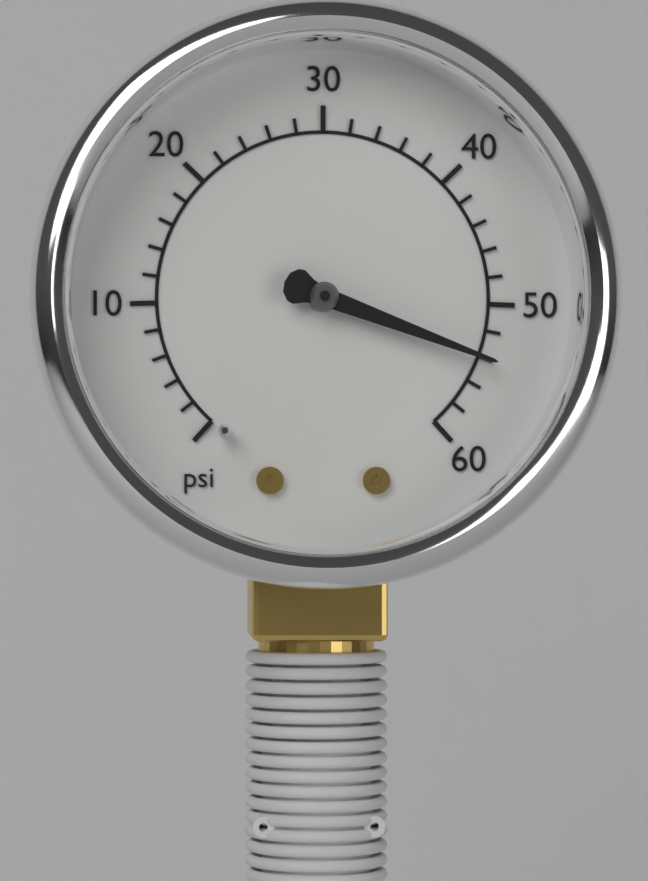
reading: 54 psi
